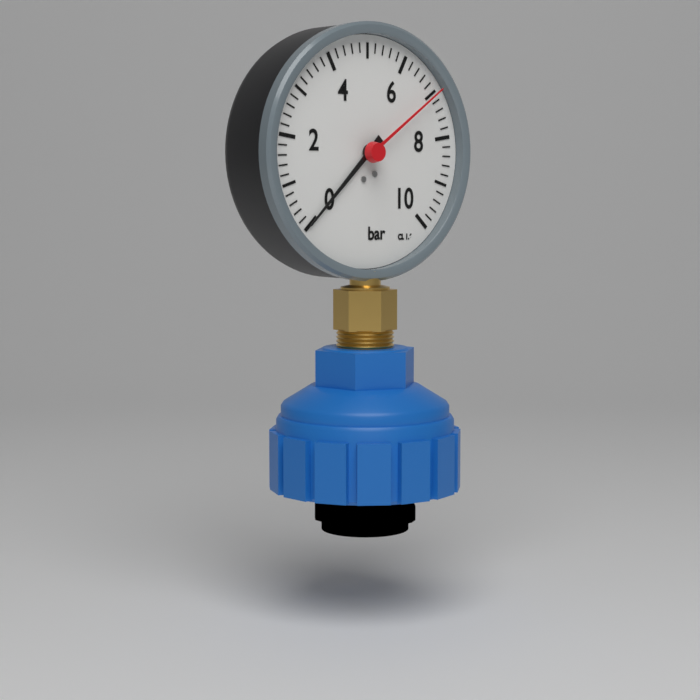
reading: 0.0 bar
